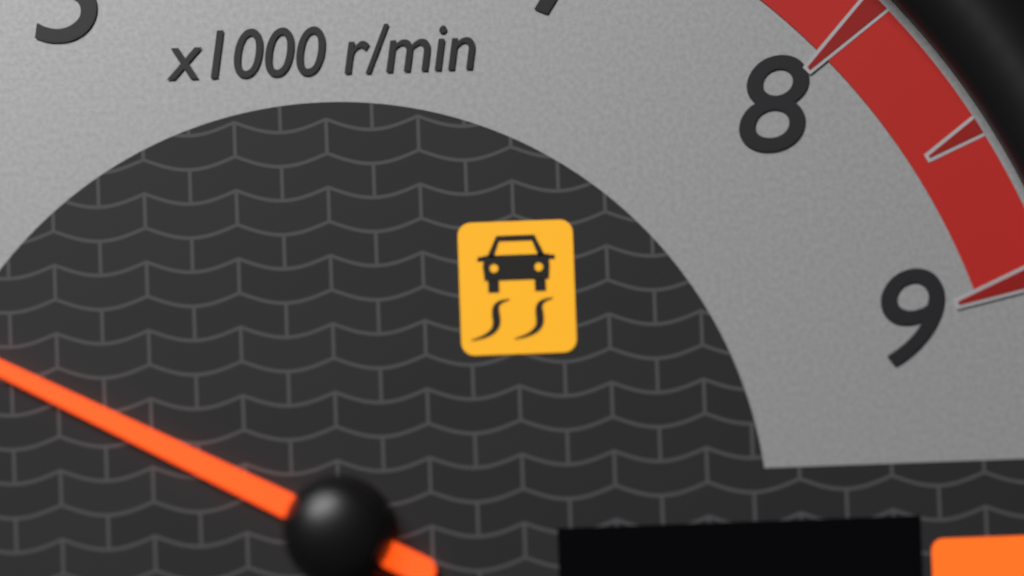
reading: 3.5 x1000 r/min
